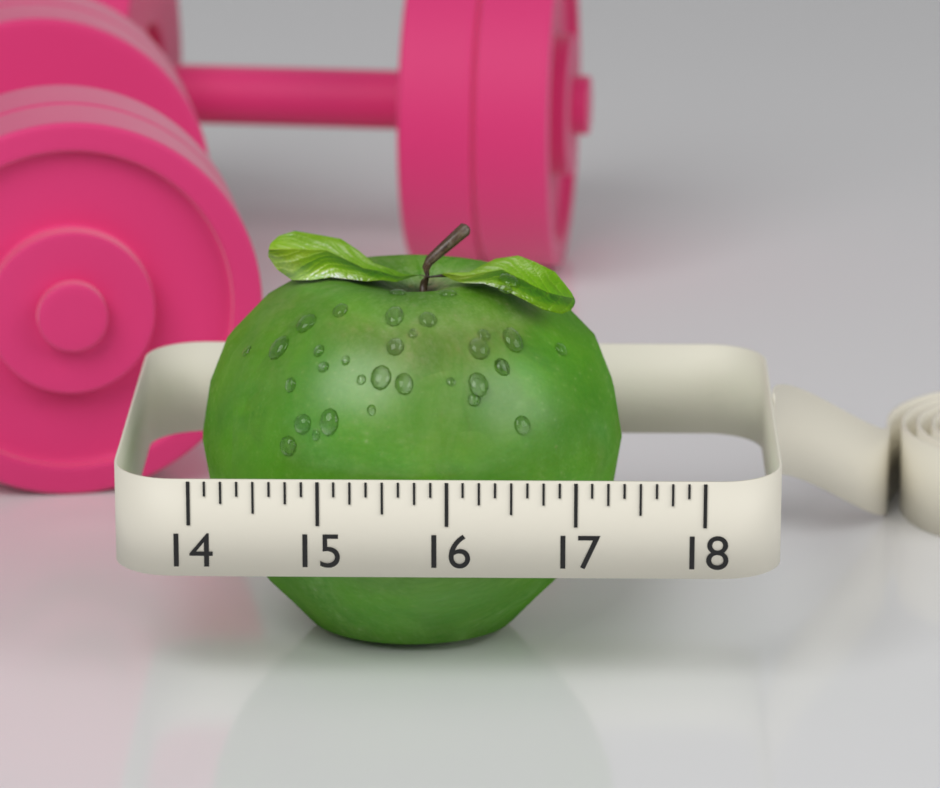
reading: 17.375 (no unit)
